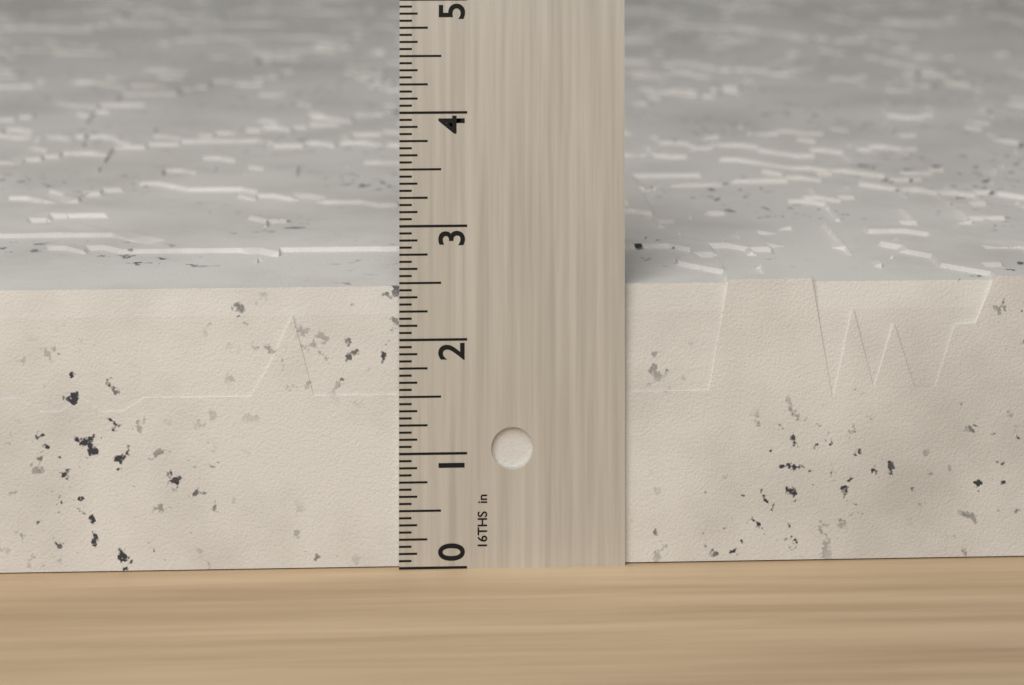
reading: 2.5000 in
